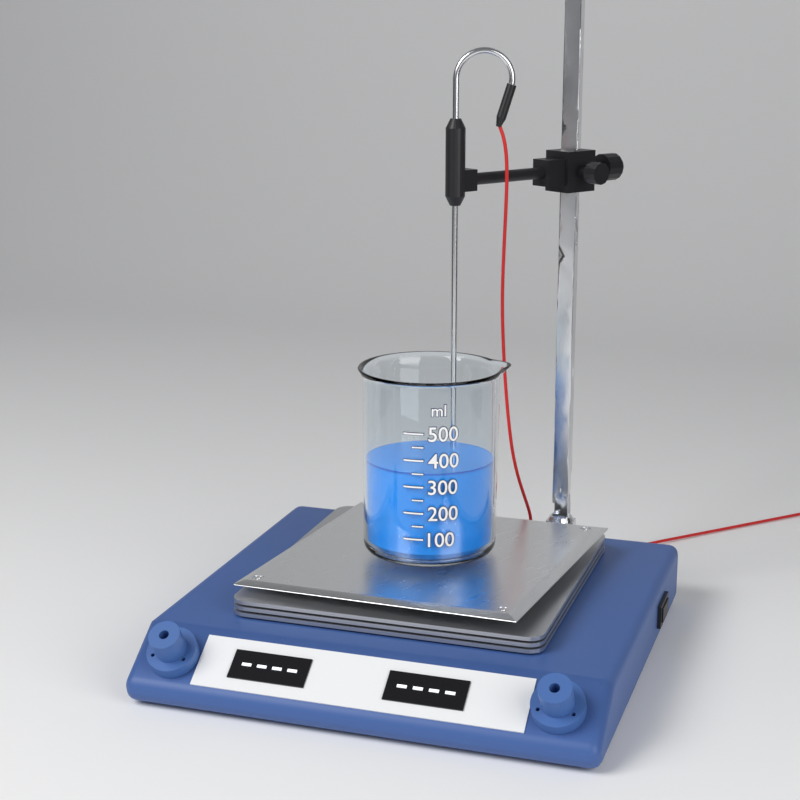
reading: 350 ml
